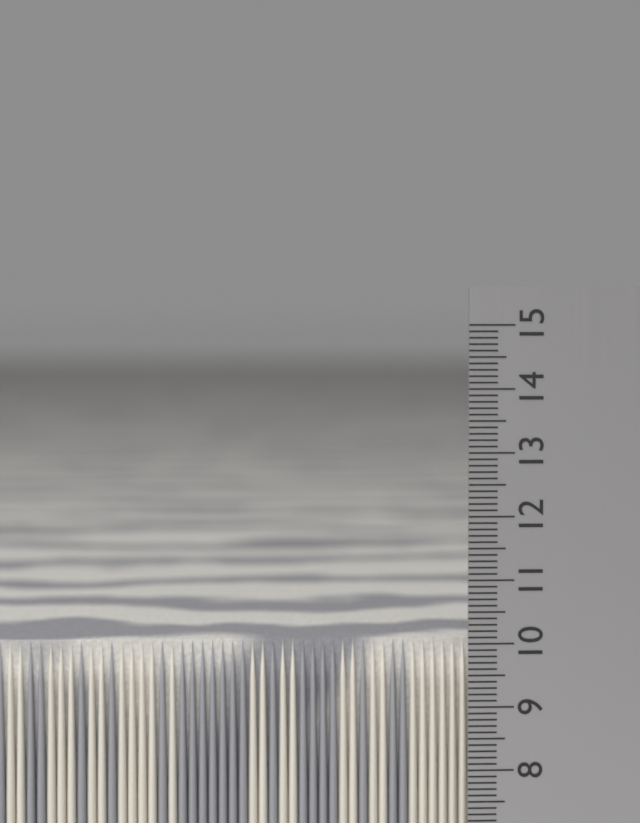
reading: 10.0 cm
